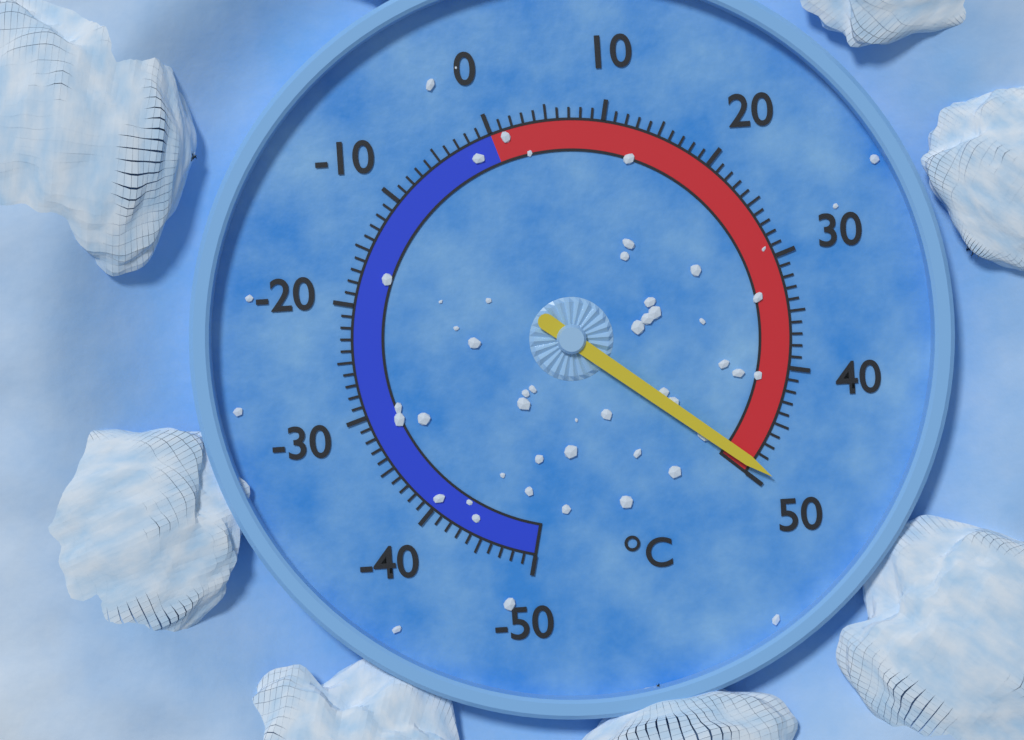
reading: 49 °C
